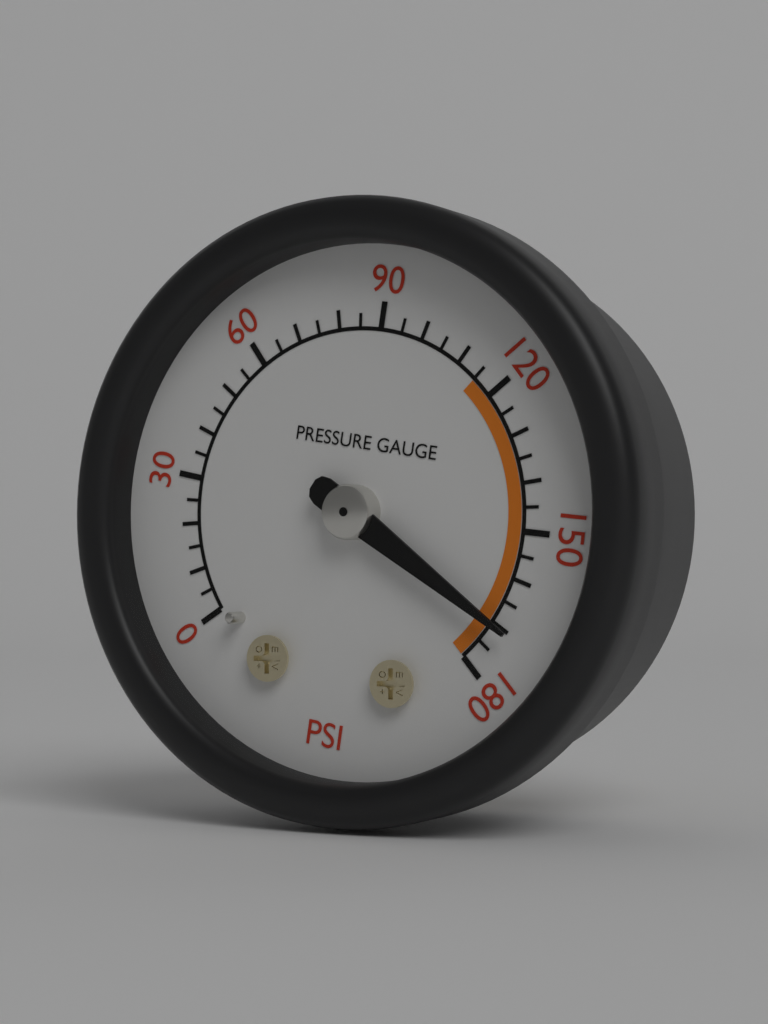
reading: 170 psi
